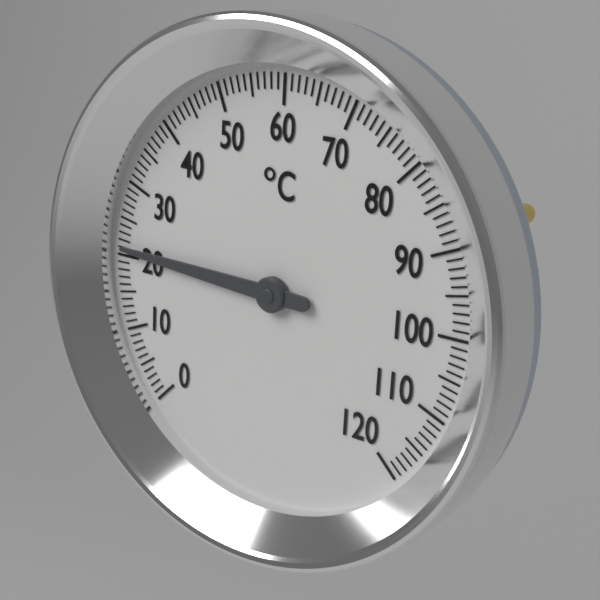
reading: 21 °C
